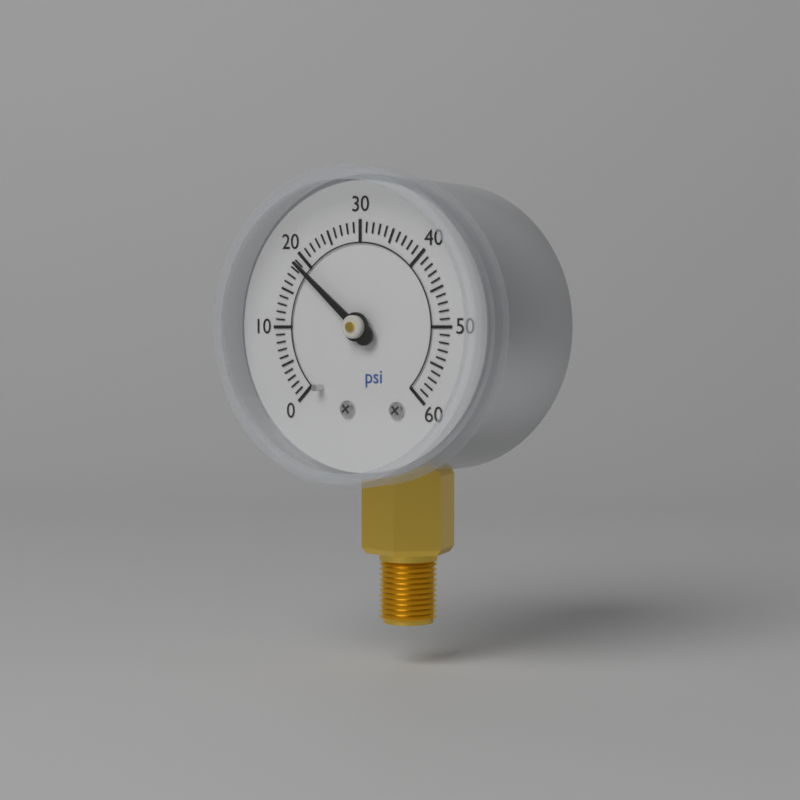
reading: 19 psi
